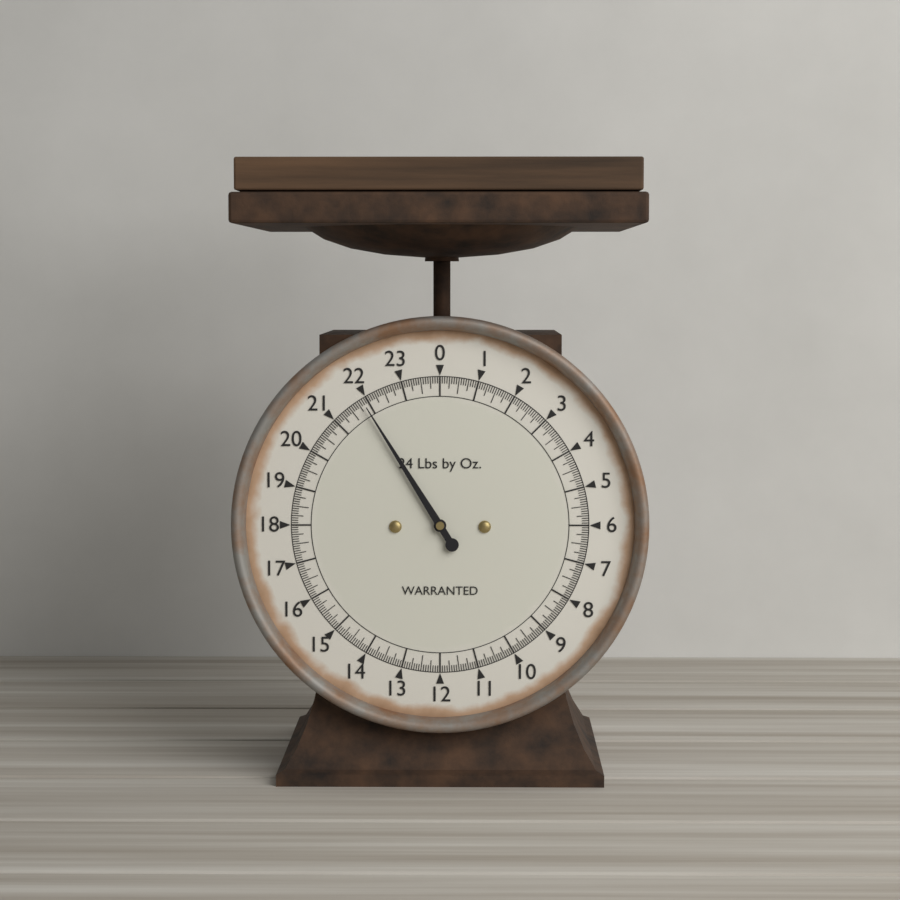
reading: 21.8750 lb
